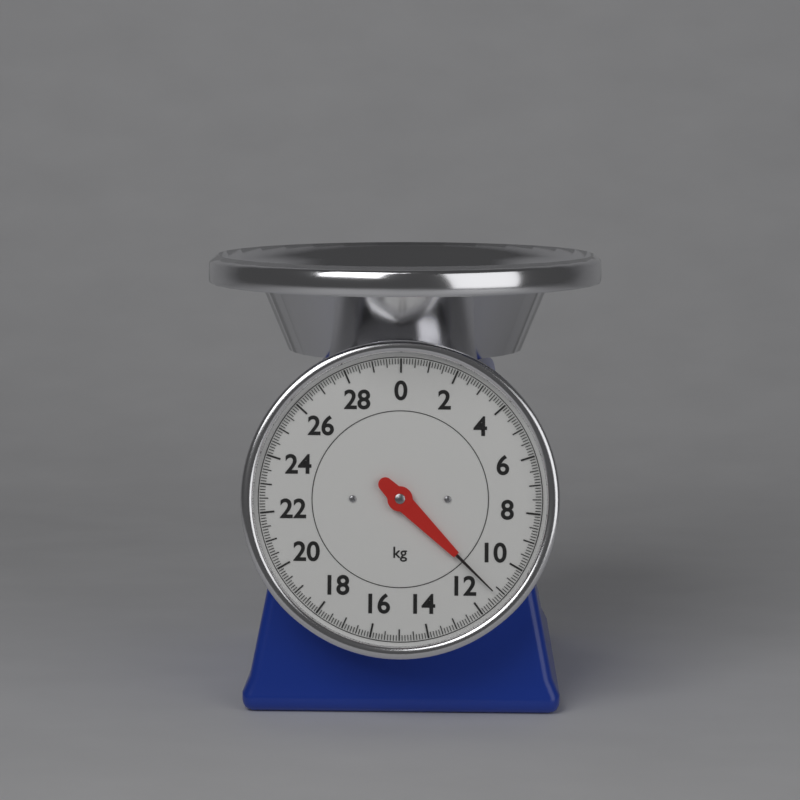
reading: 11.2 kg
